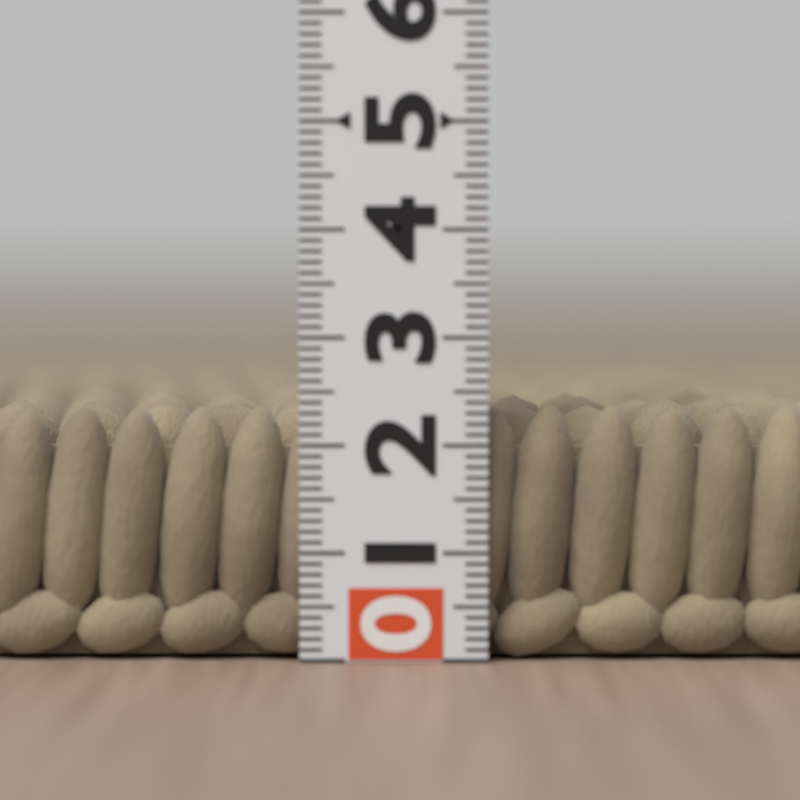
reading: 2.4 (no unit)
